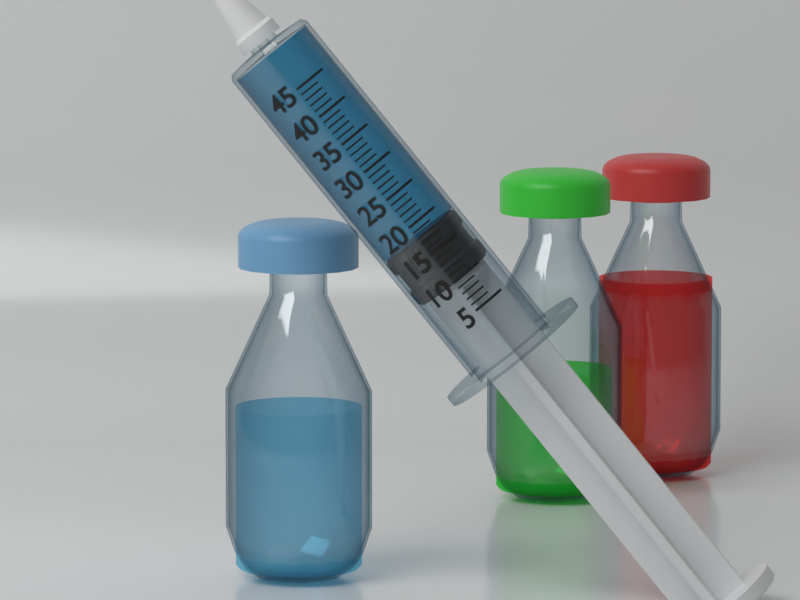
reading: 18 (no unit)
